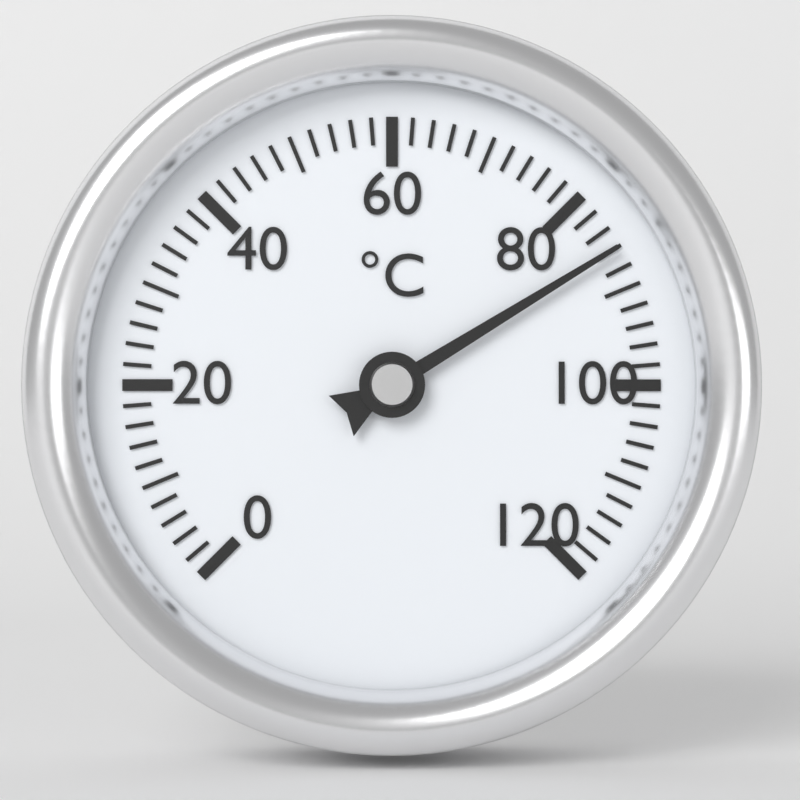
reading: 86 °C
